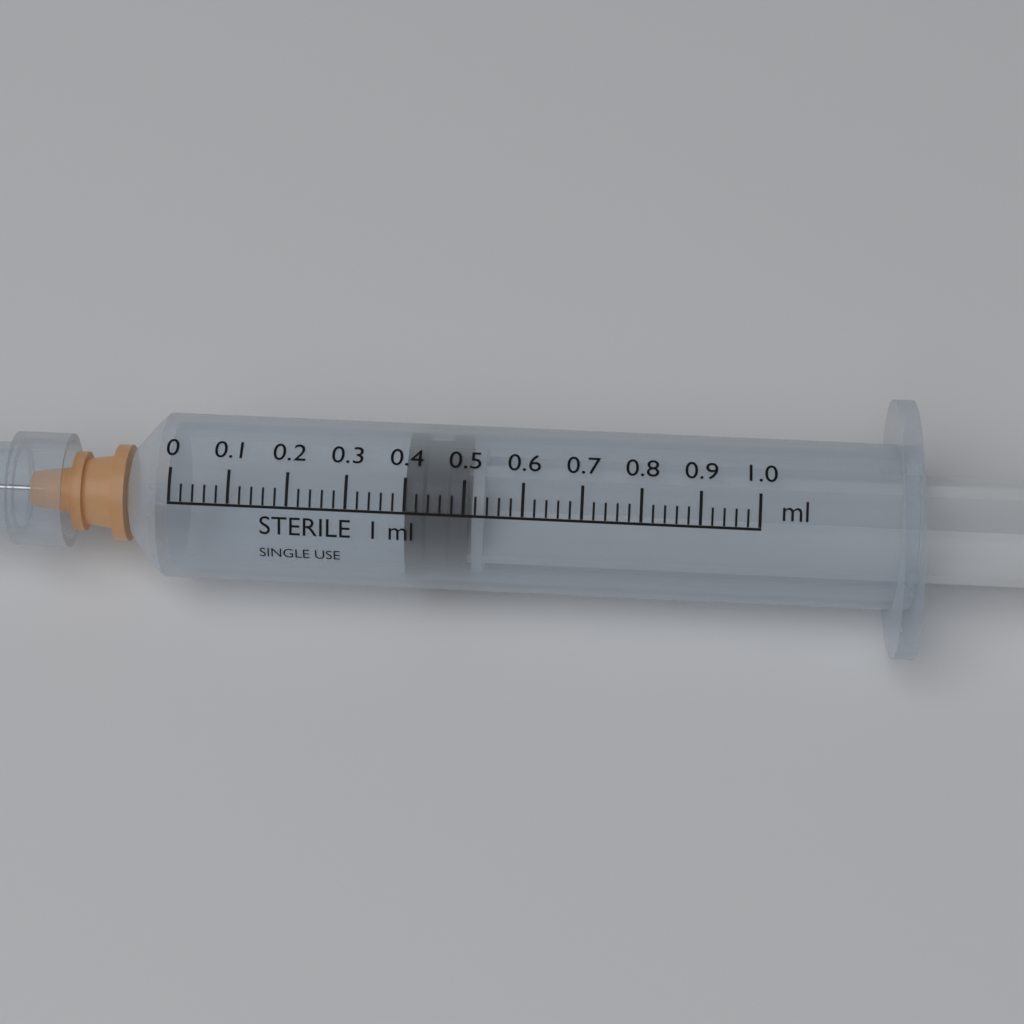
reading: 0.40 ml
